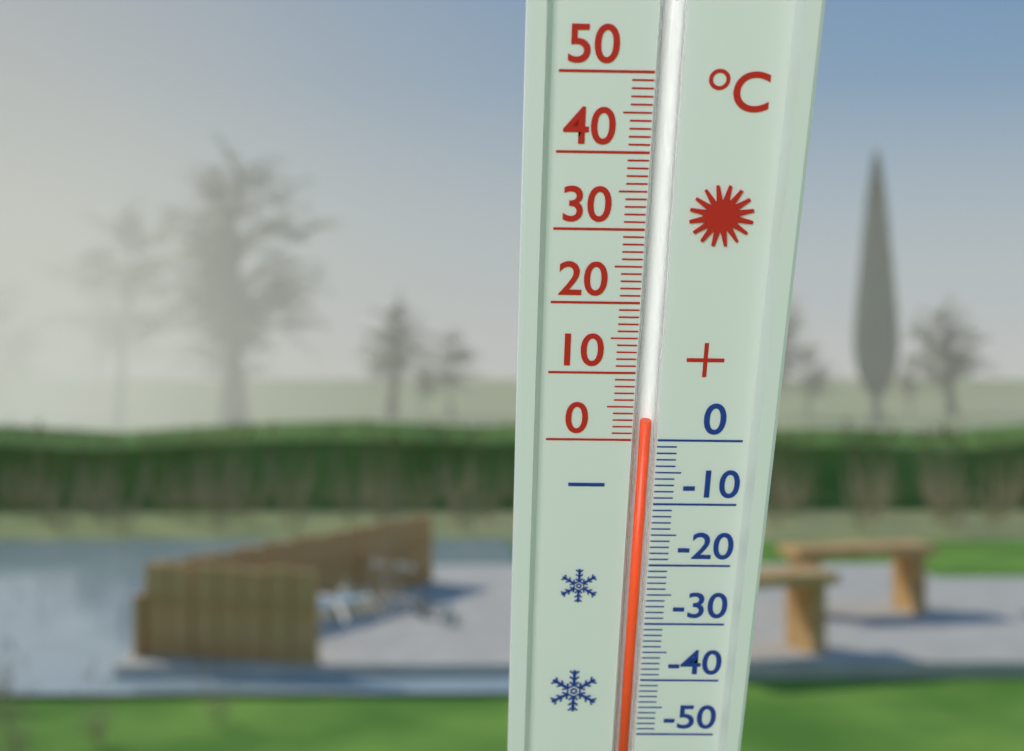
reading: 3 °C
